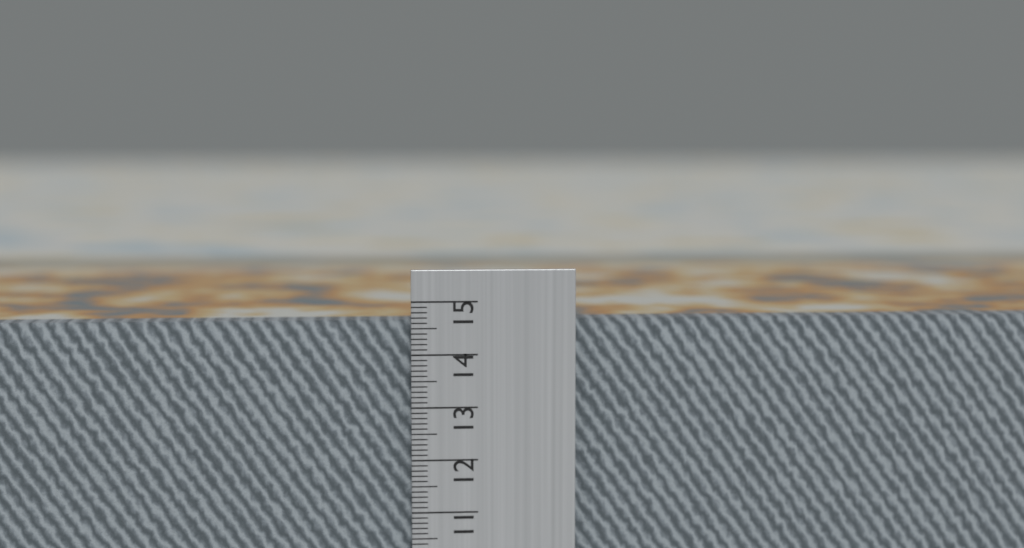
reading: 14.6 cm
